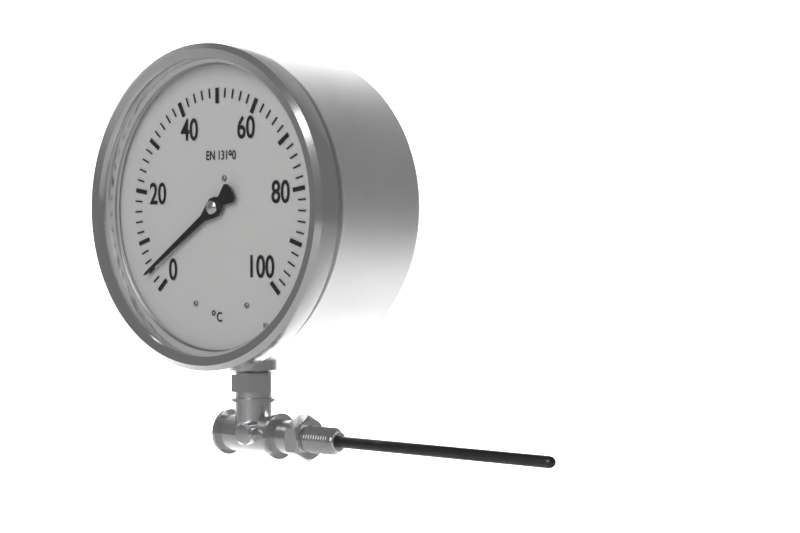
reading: 4 °C
